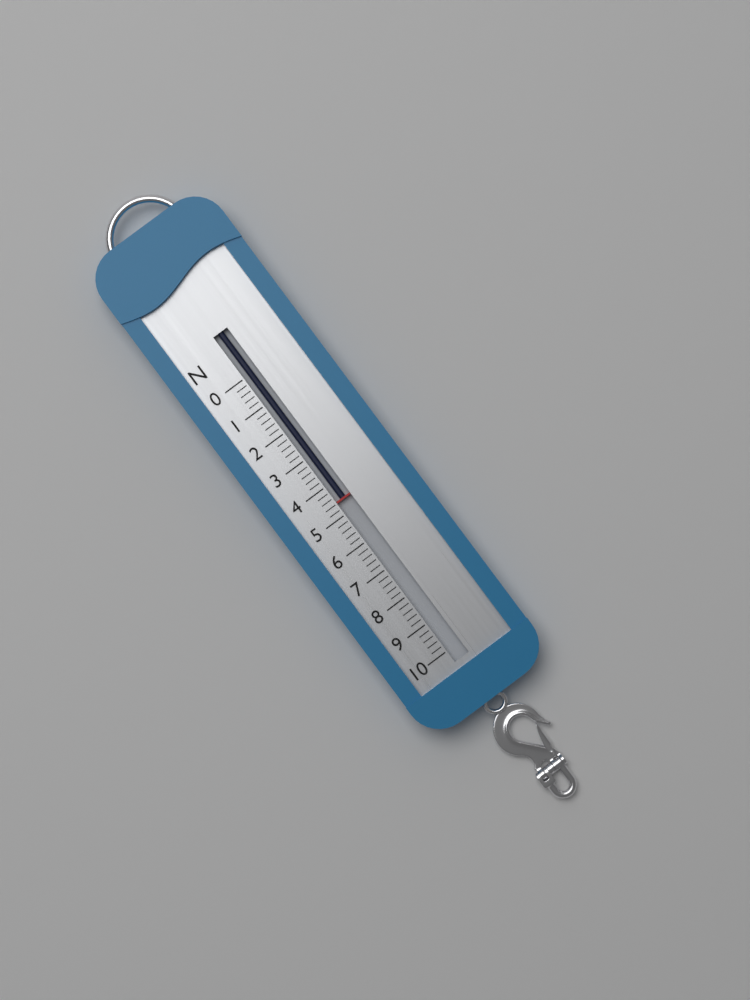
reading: 4.6 N
